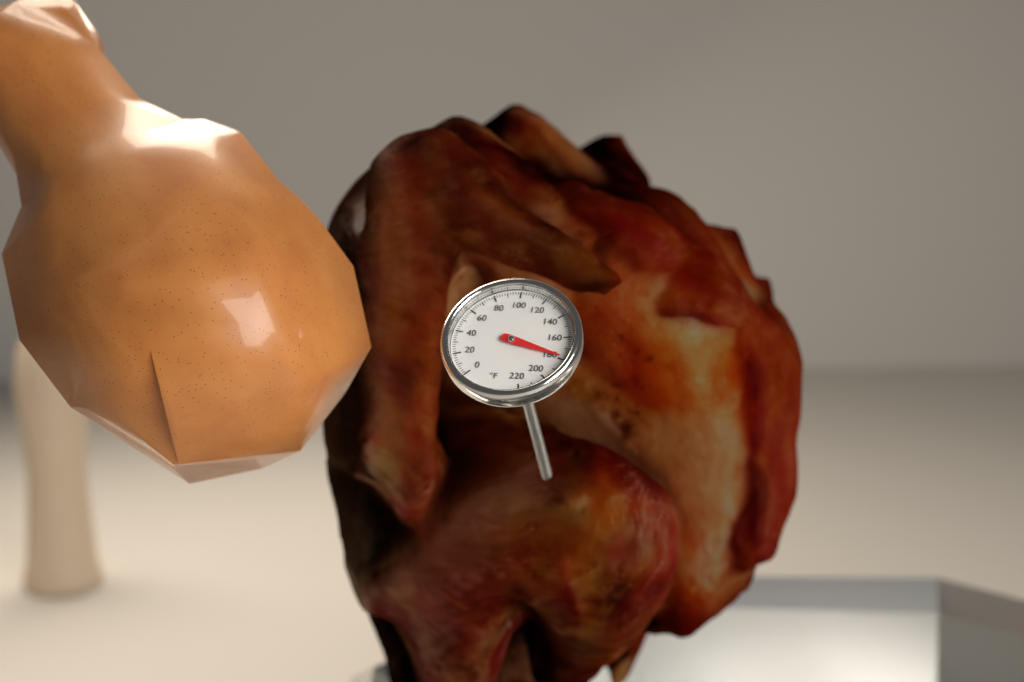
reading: 178 °F
